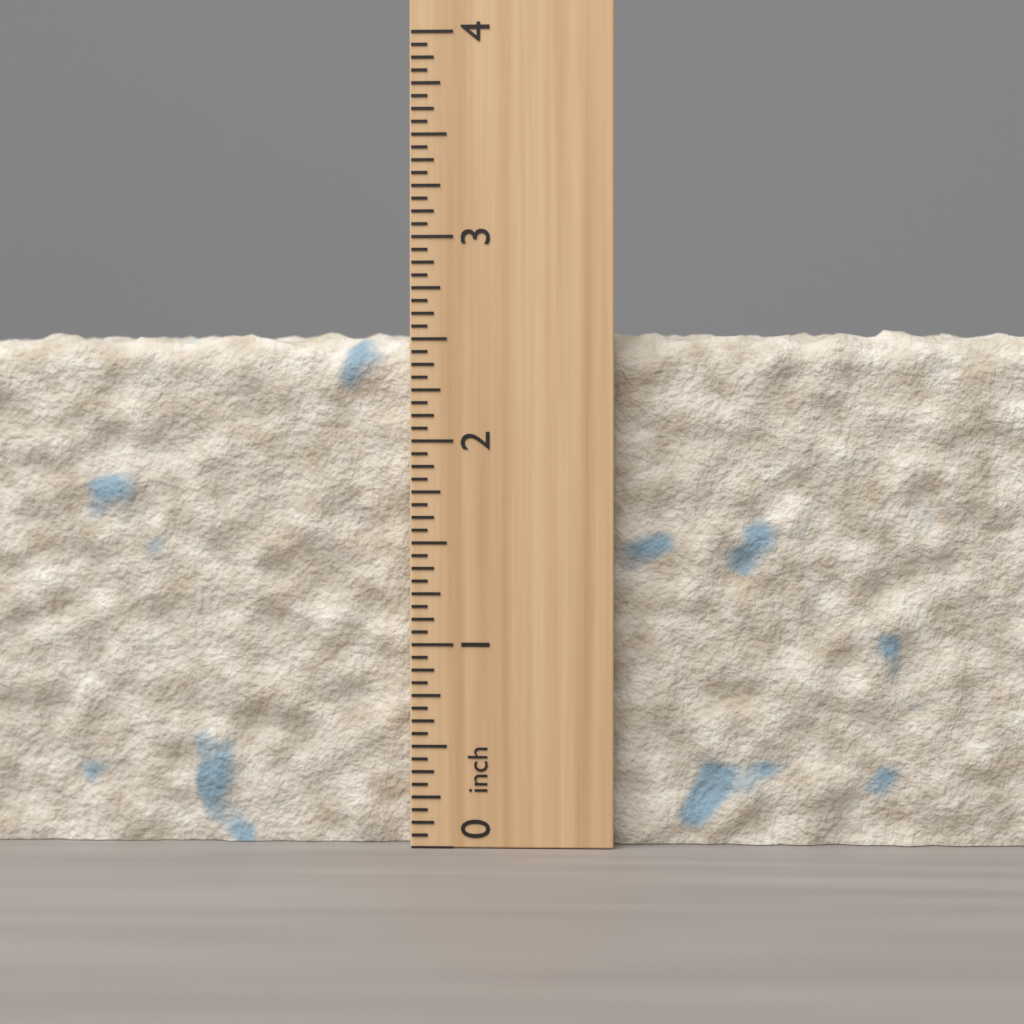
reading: 2.5625 inch
